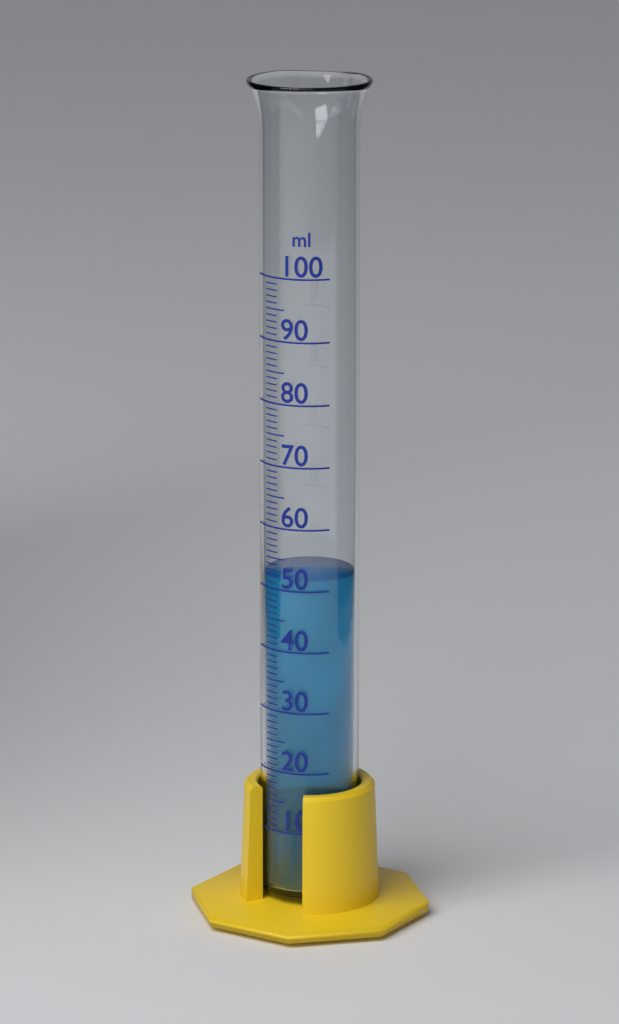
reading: 52 ml
